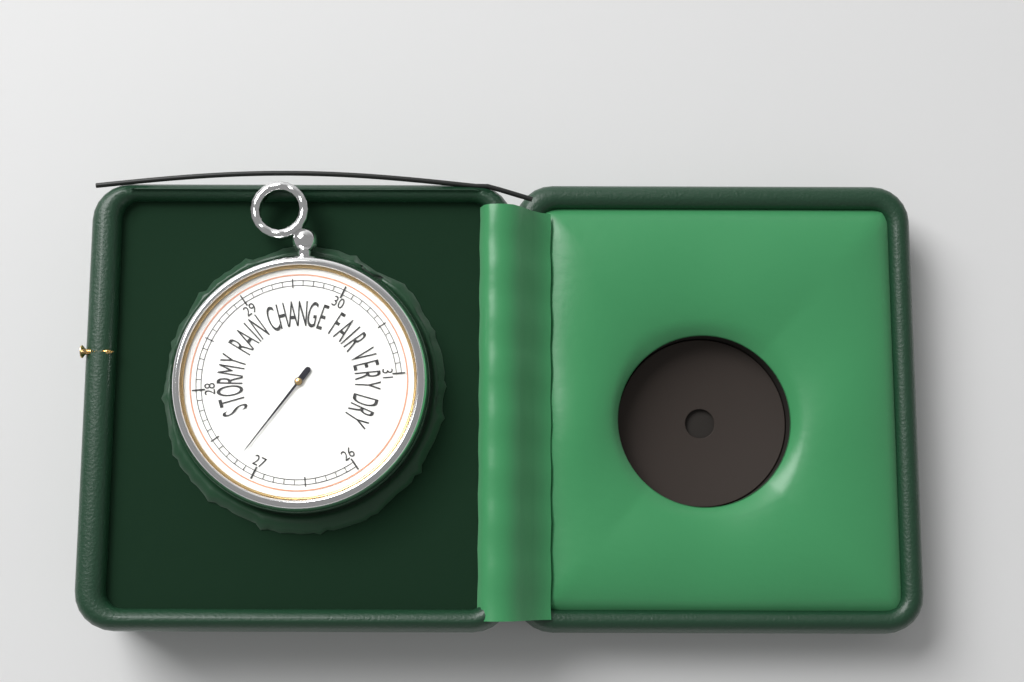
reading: 27.2 inHg
